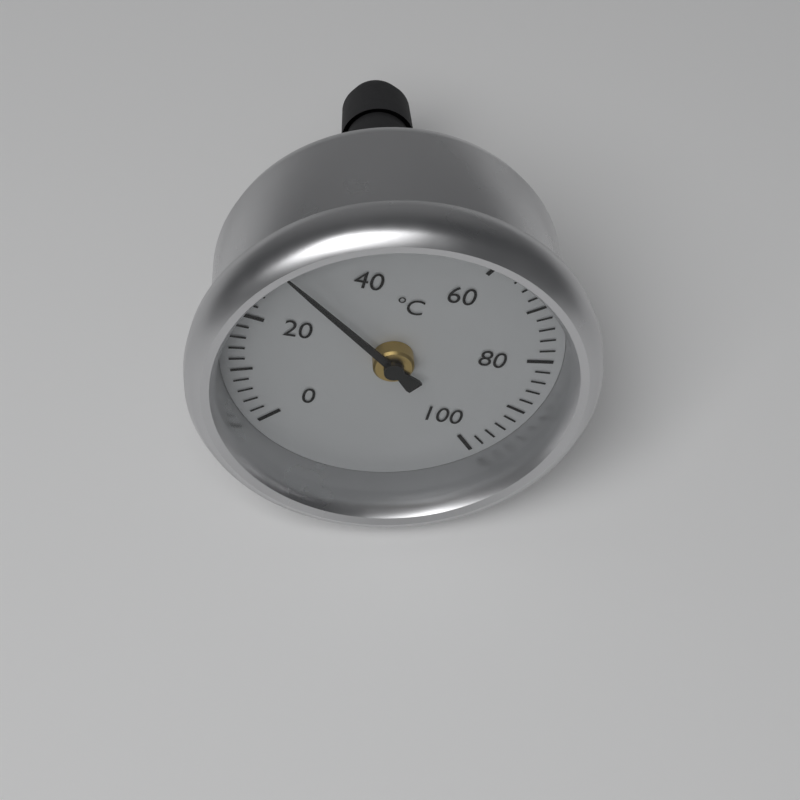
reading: 30 °C
